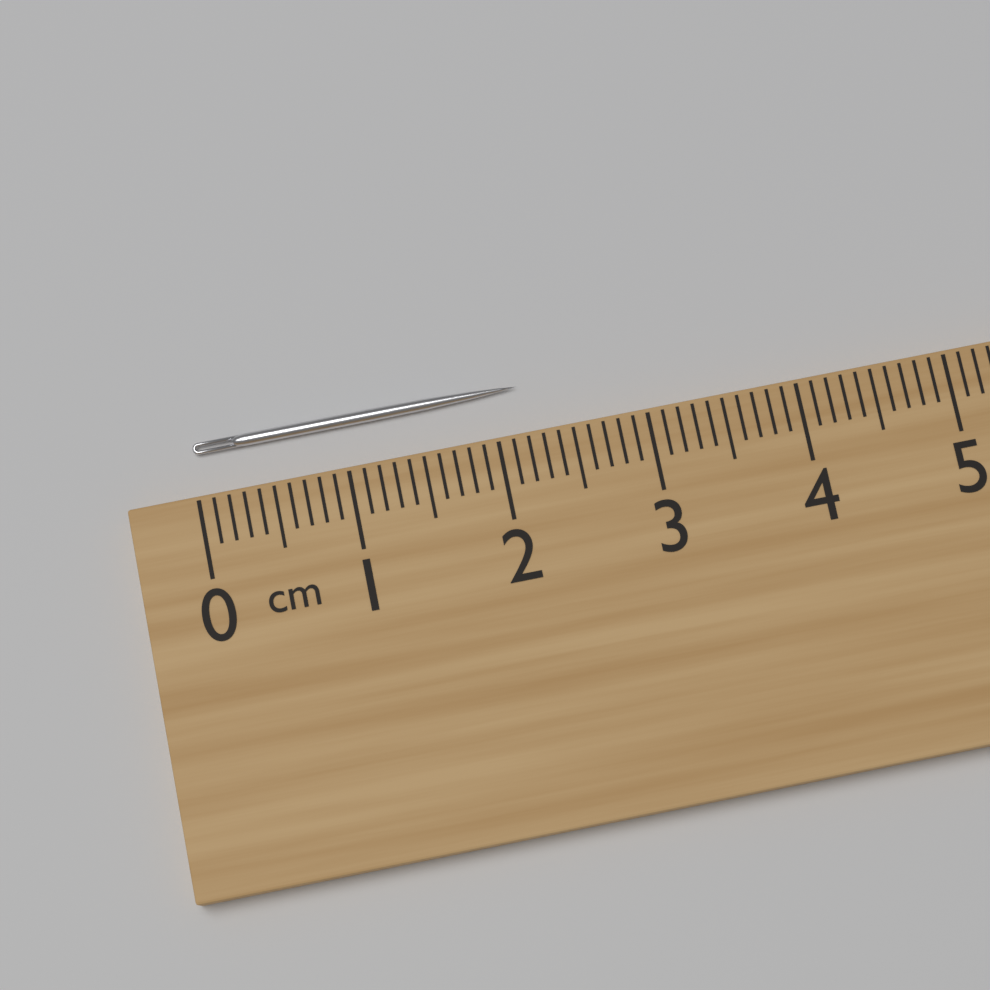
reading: 2.2 cm
